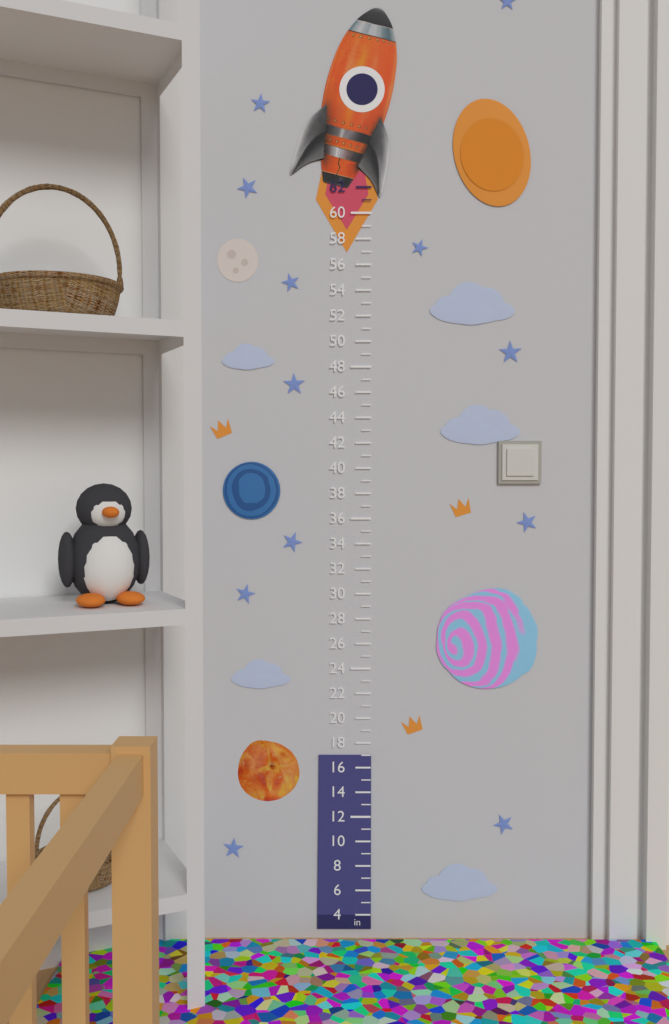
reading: 17 in
